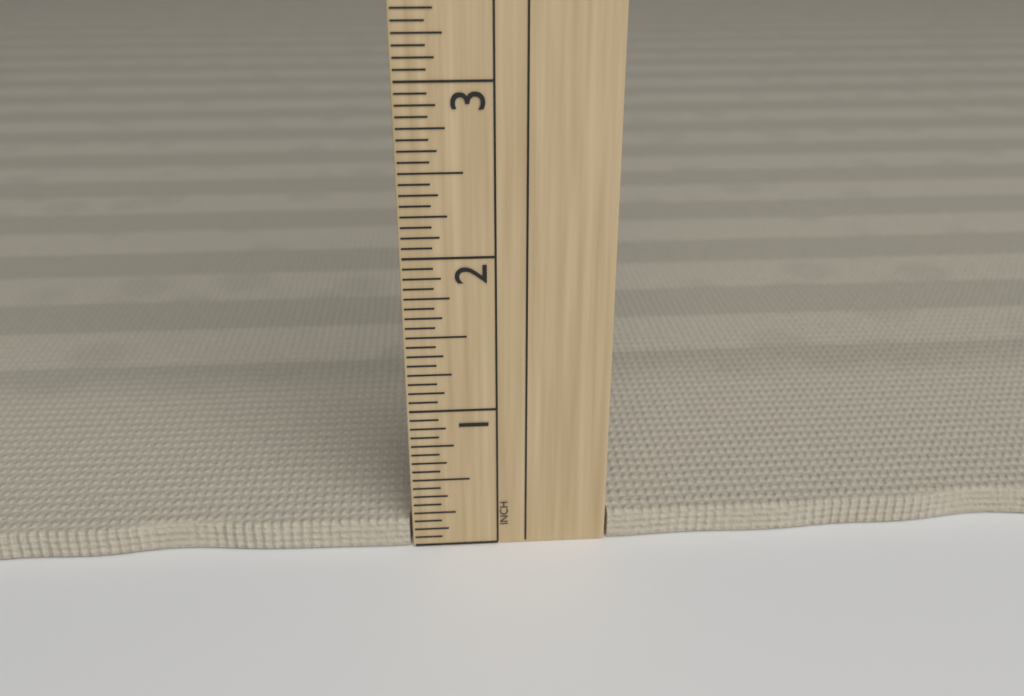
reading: 0.1875 in
